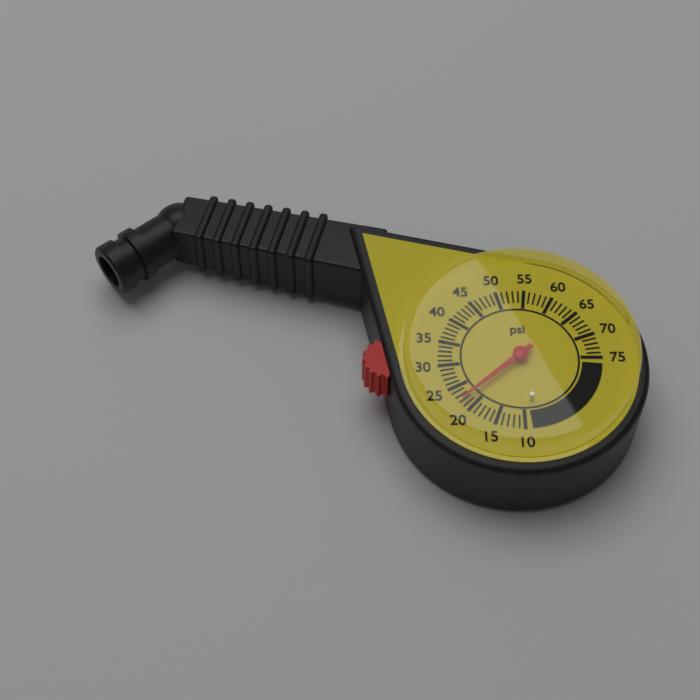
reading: 22 psi
